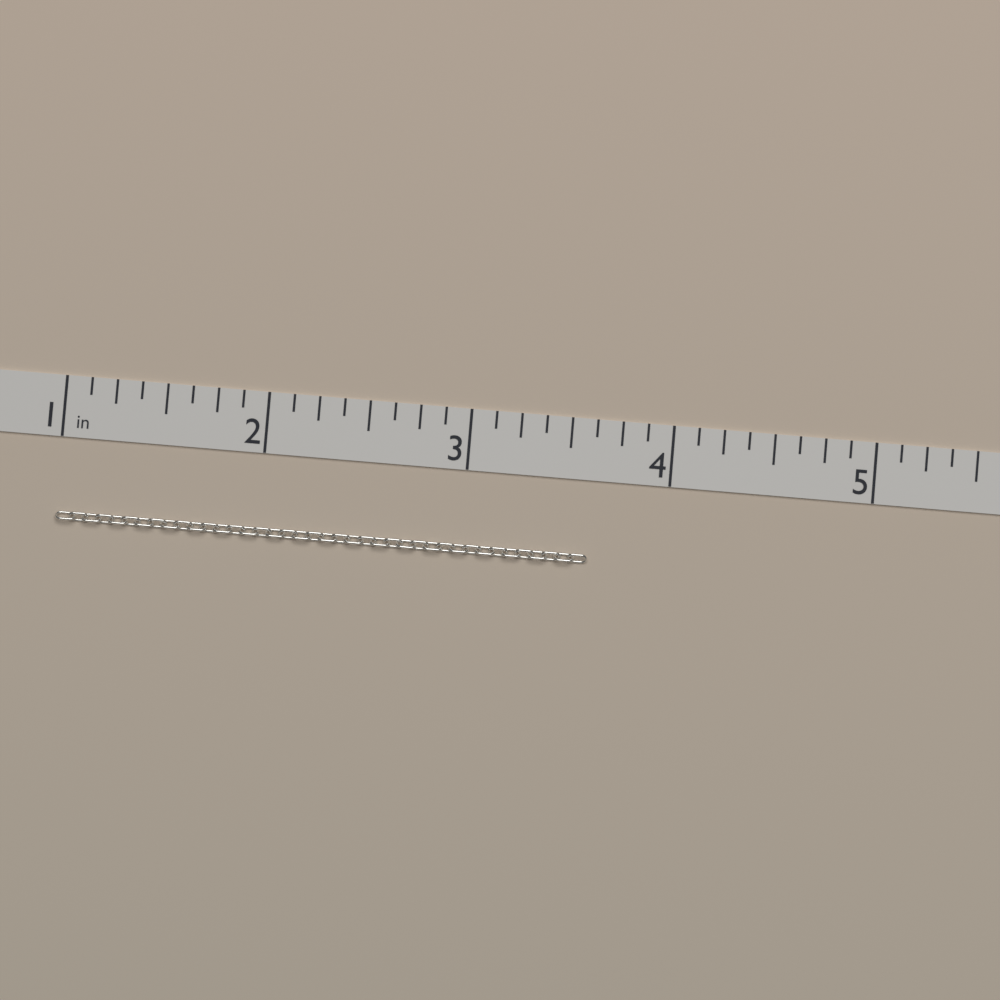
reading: 3.625 in
